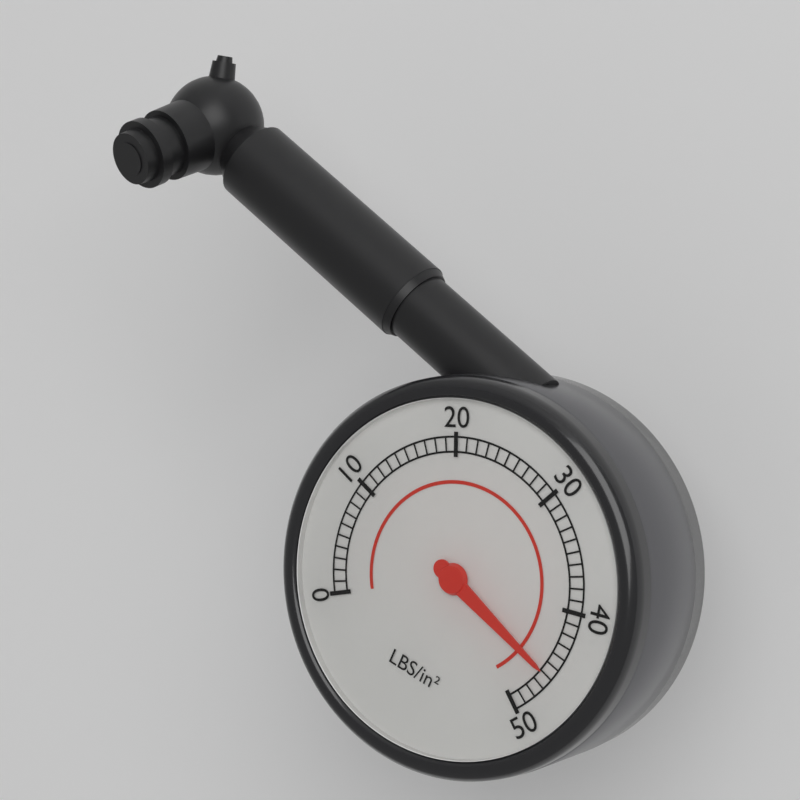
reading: 46 psi
